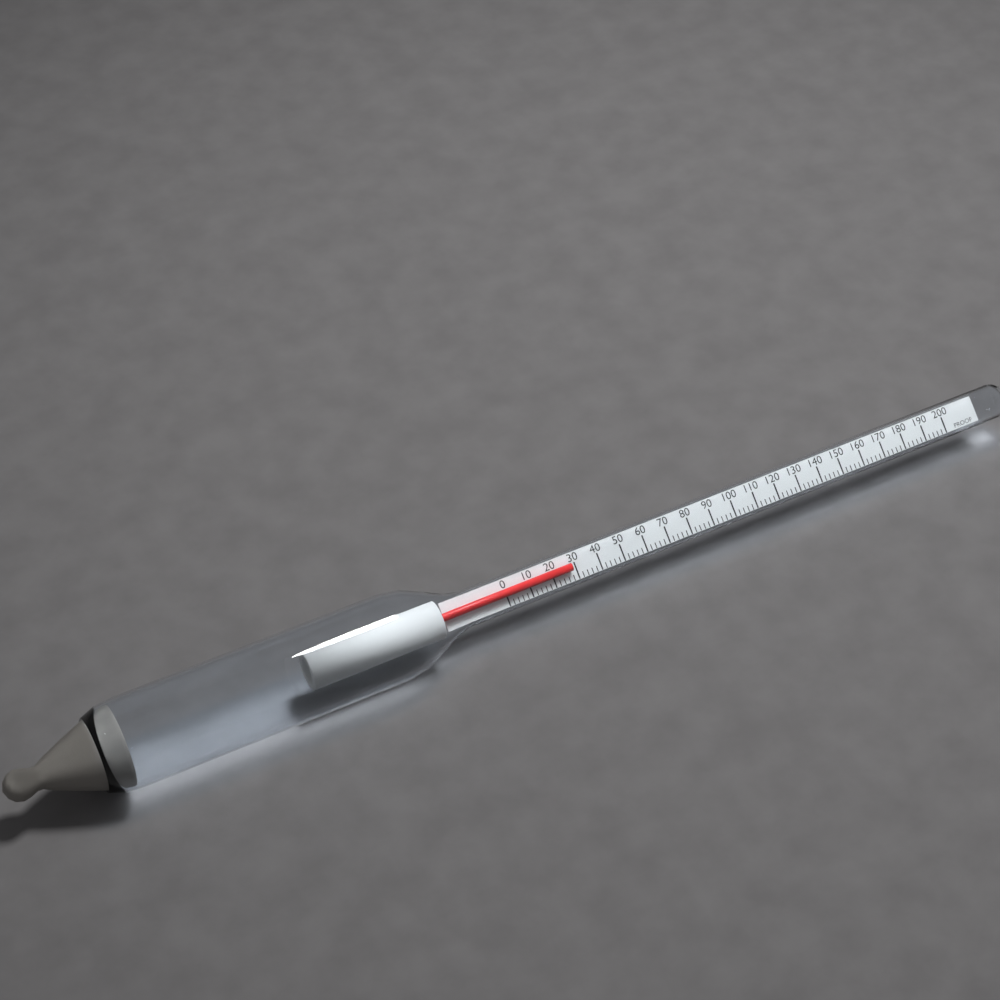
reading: 28 proof
